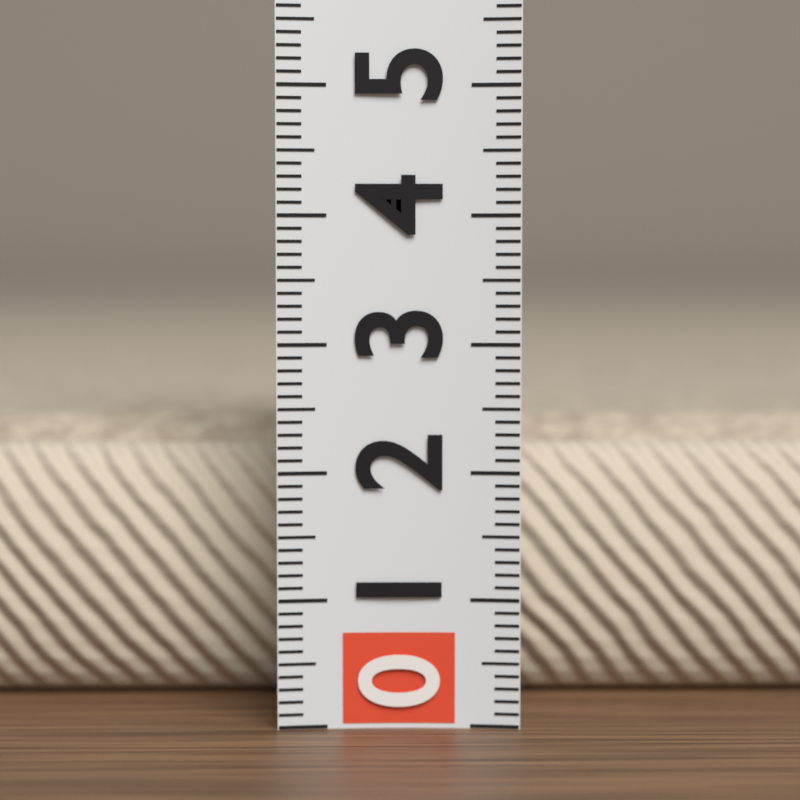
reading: 2.3 (no unit)
